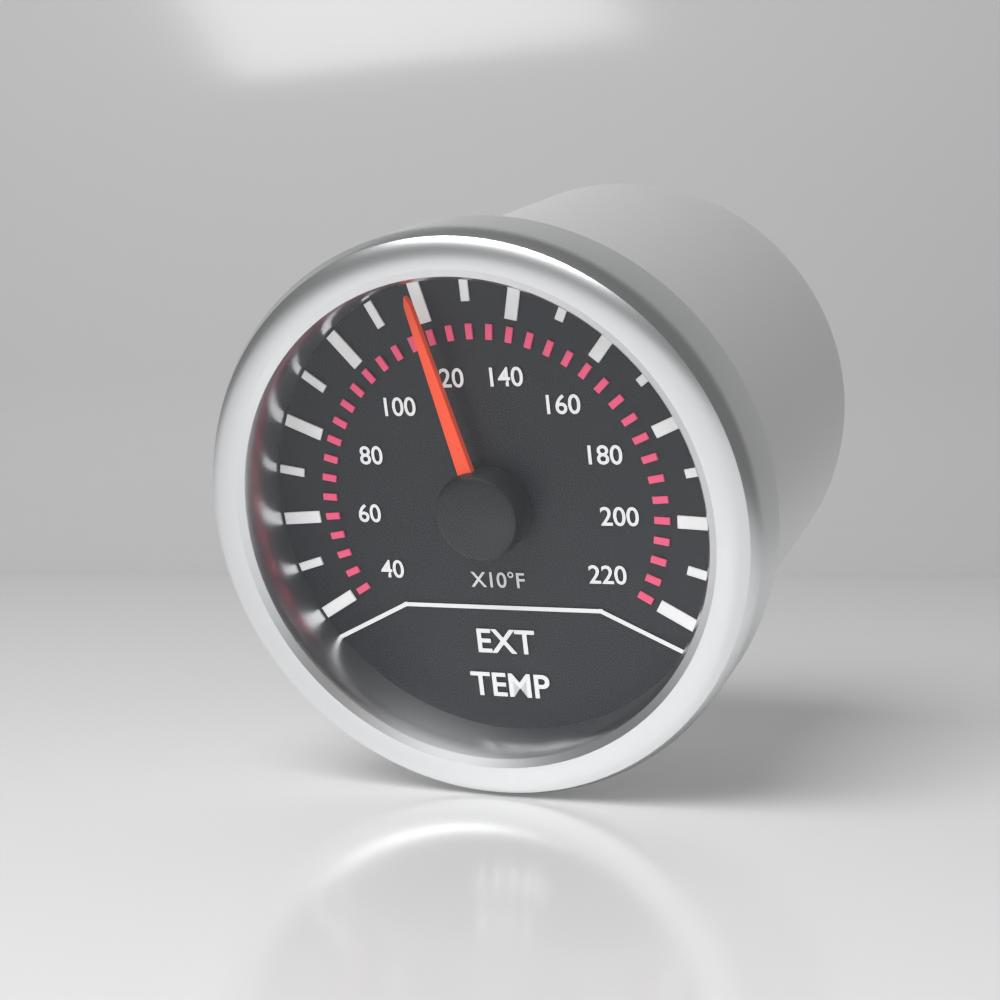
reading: 1200 °F
